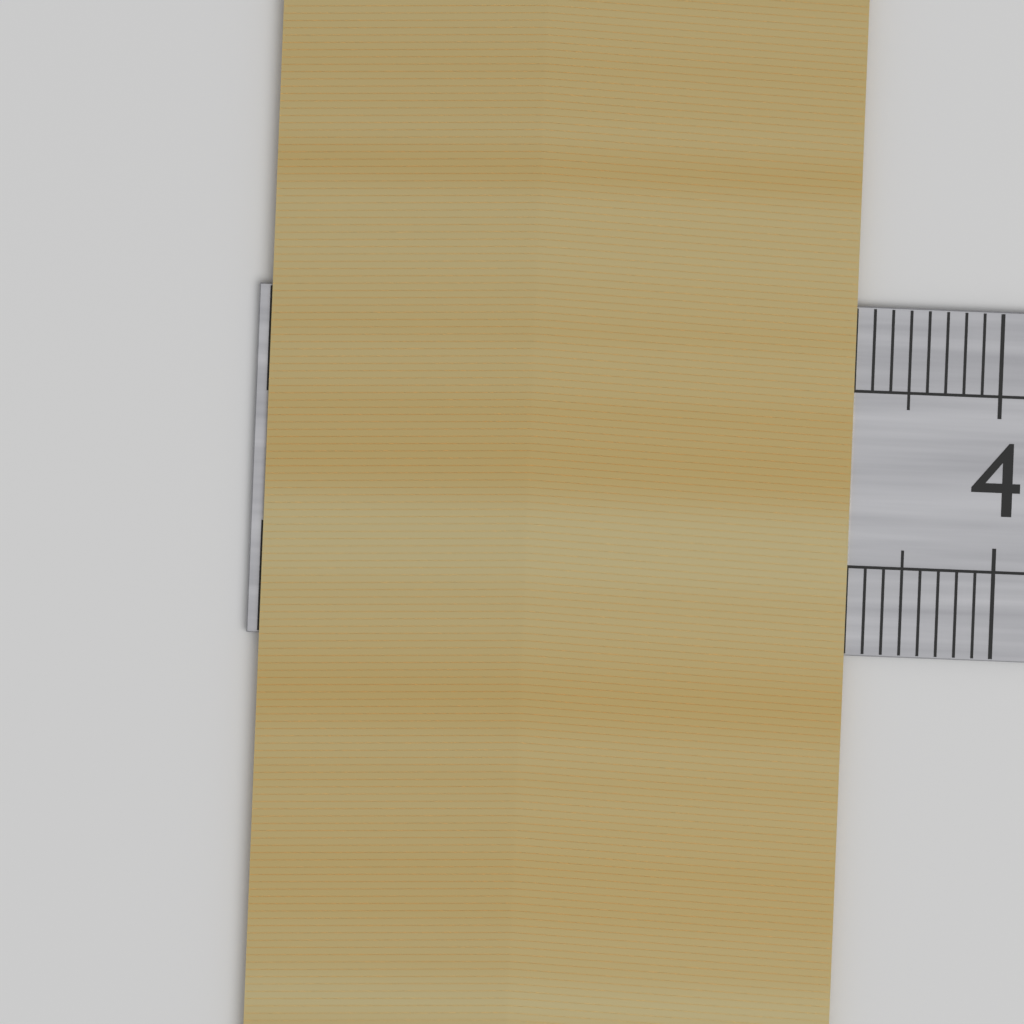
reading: 3.2 cm
